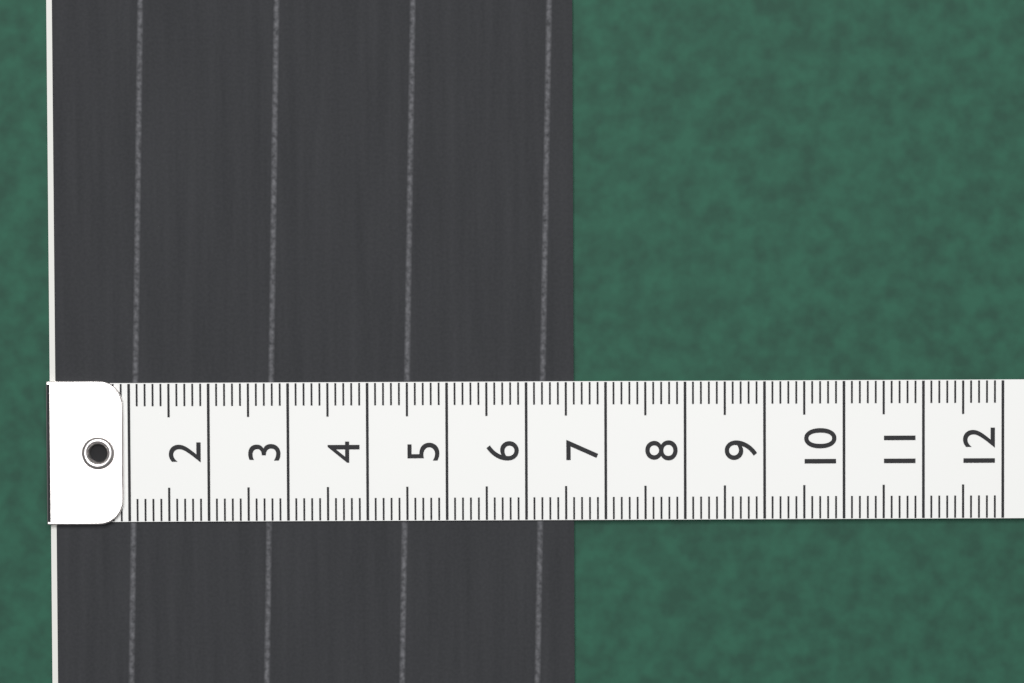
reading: 6.6 (no unit)
